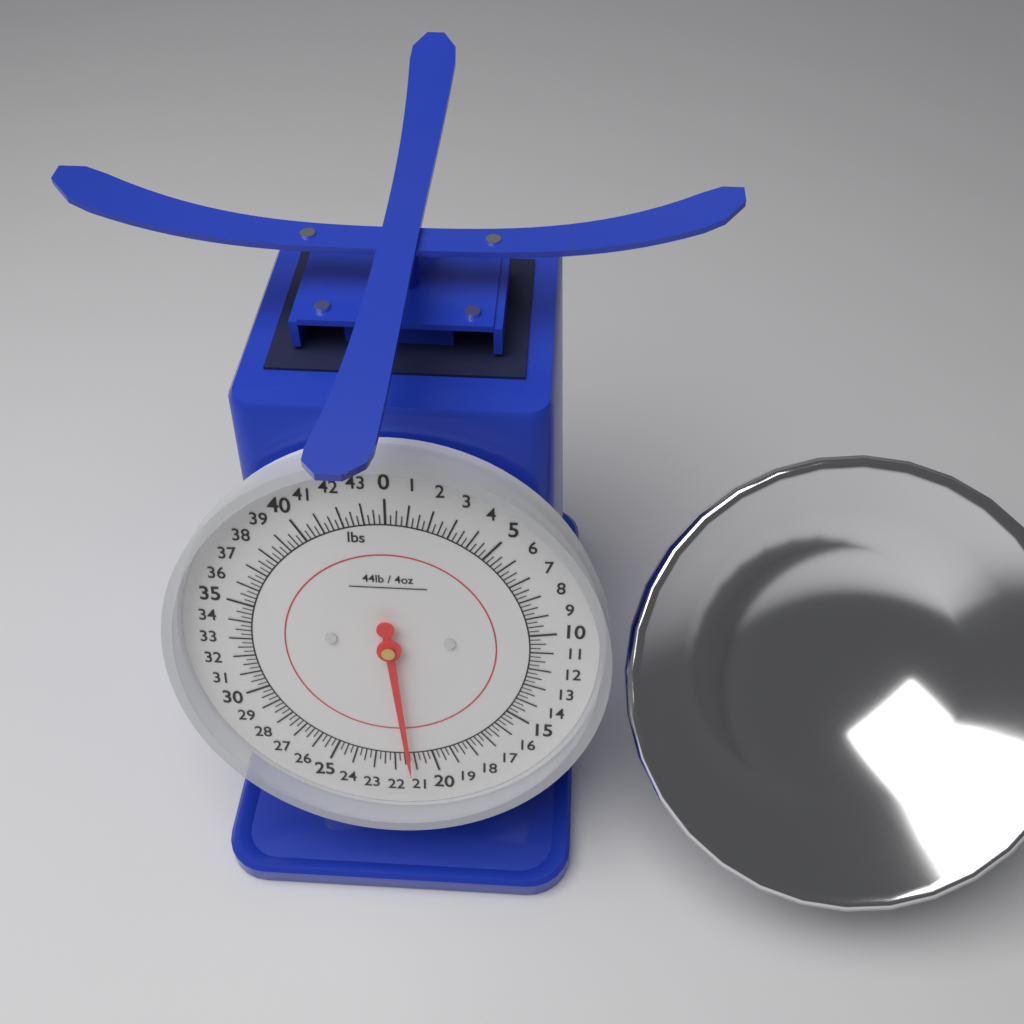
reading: 21.25 lbs
